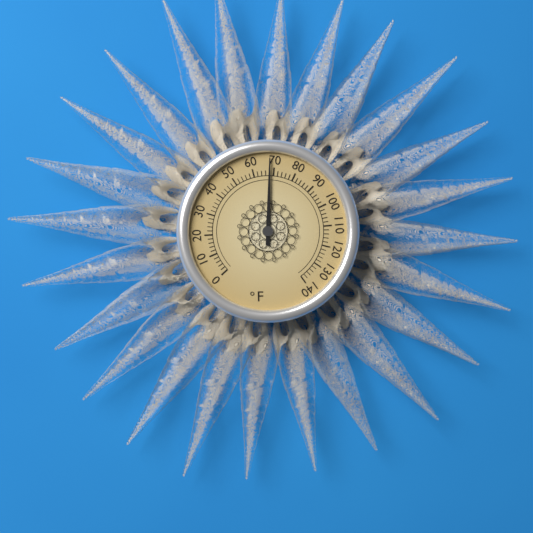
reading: 68 °F
